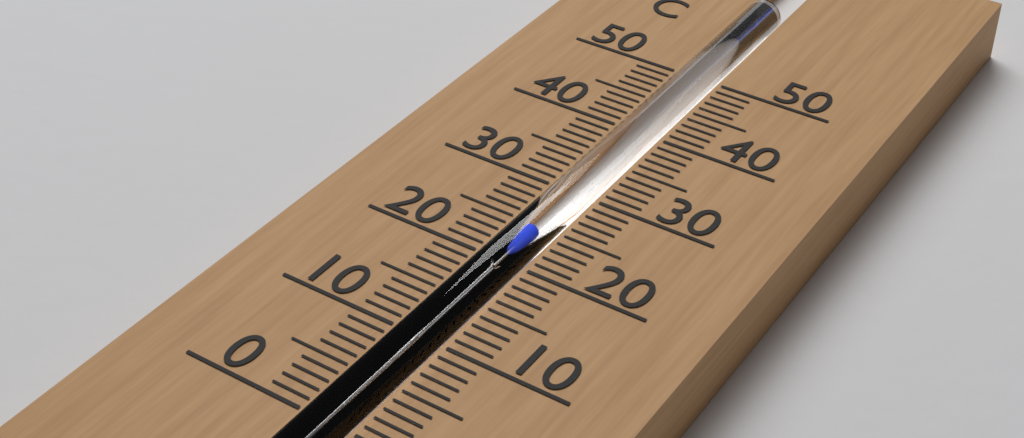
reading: 24 °C
